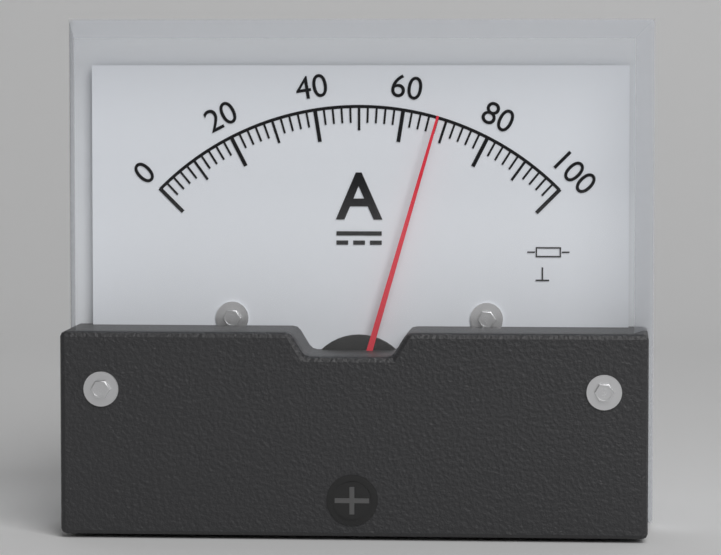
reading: 68 A
